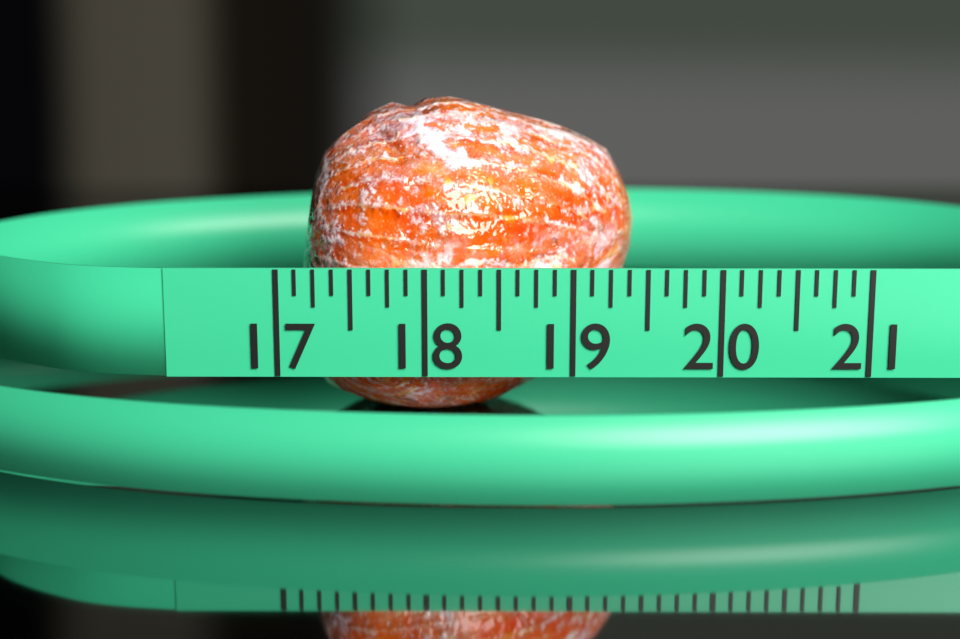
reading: 19.500 (no unit)
